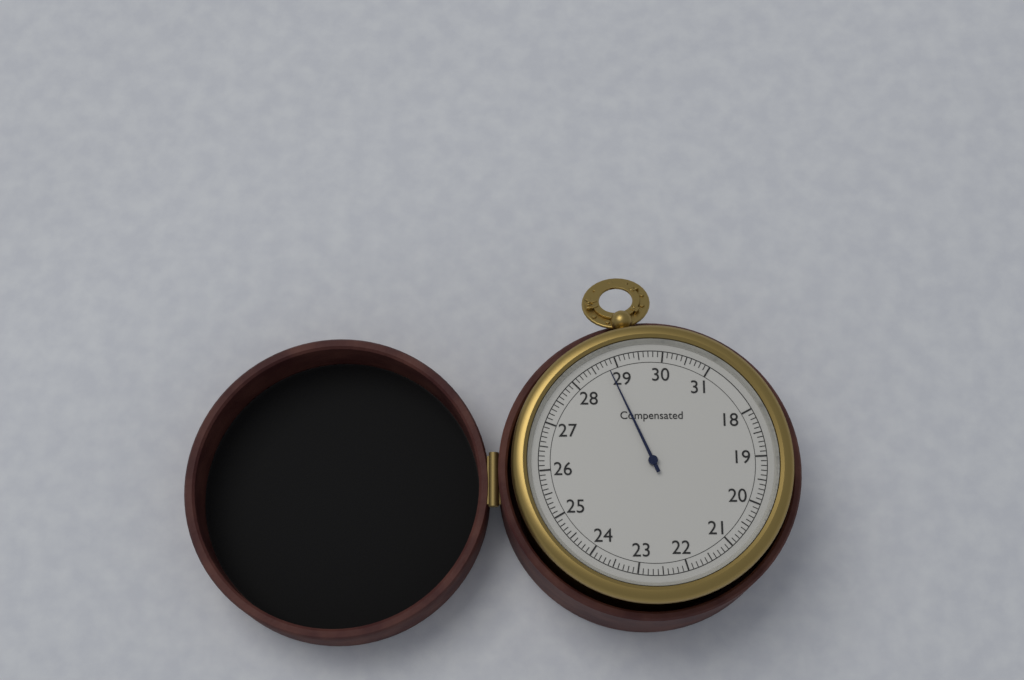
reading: 28.8 (no unit)
